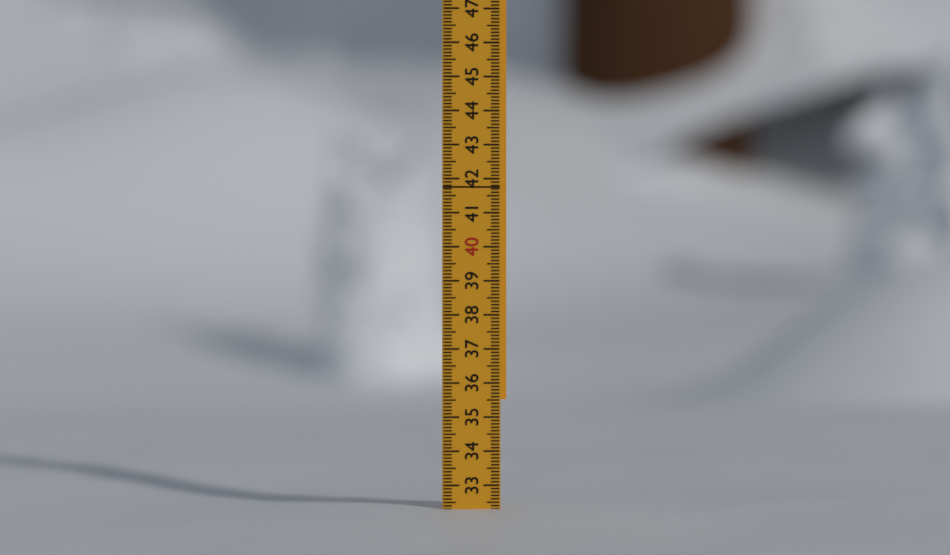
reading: 32.3 (no unit)
